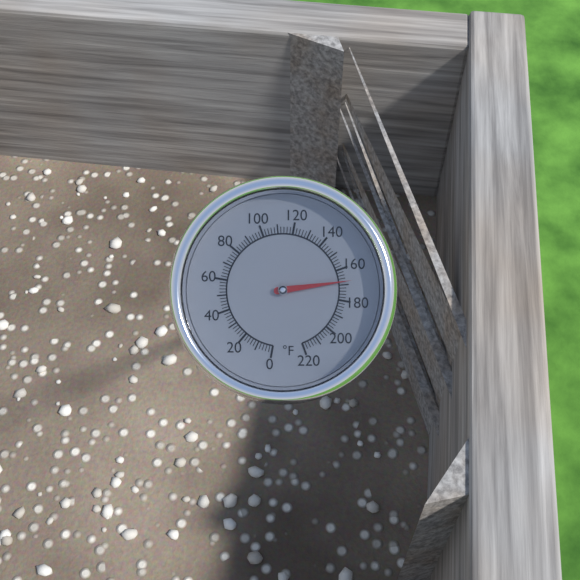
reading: 168 °F
